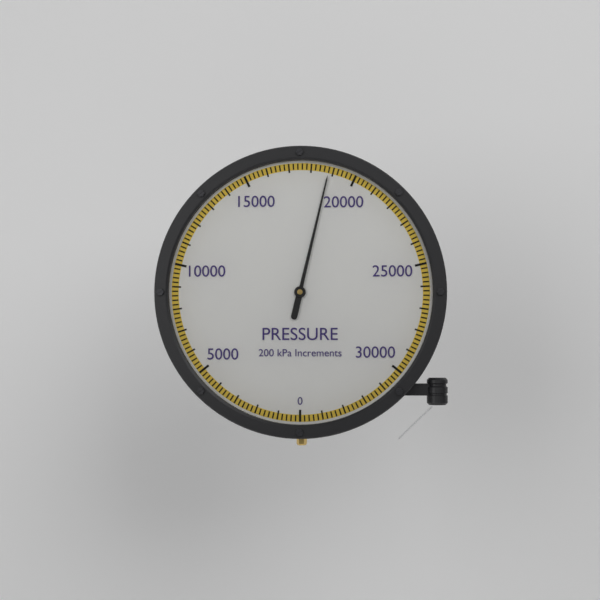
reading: 18800 kPa
